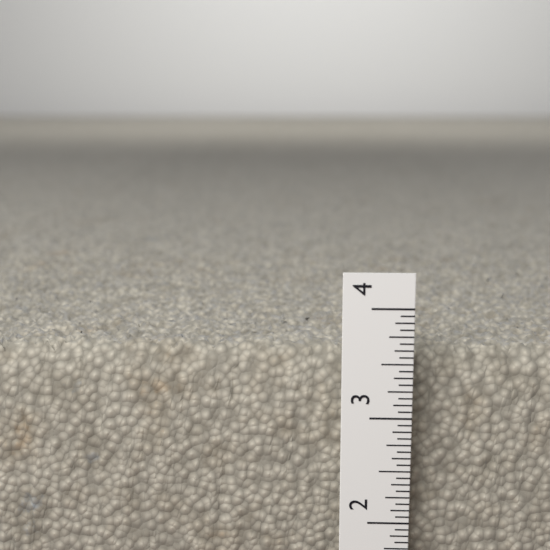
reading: 3.5625 in
